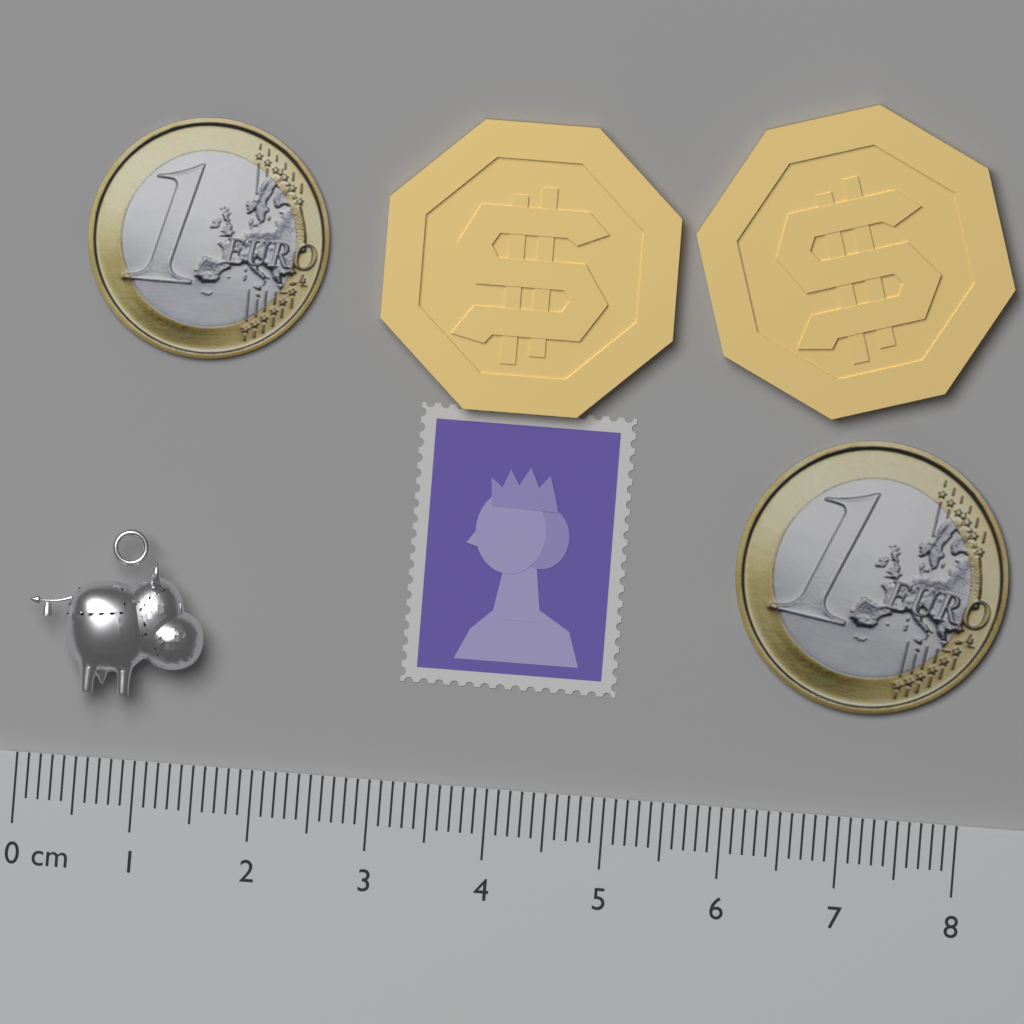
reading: 1.5 cm
